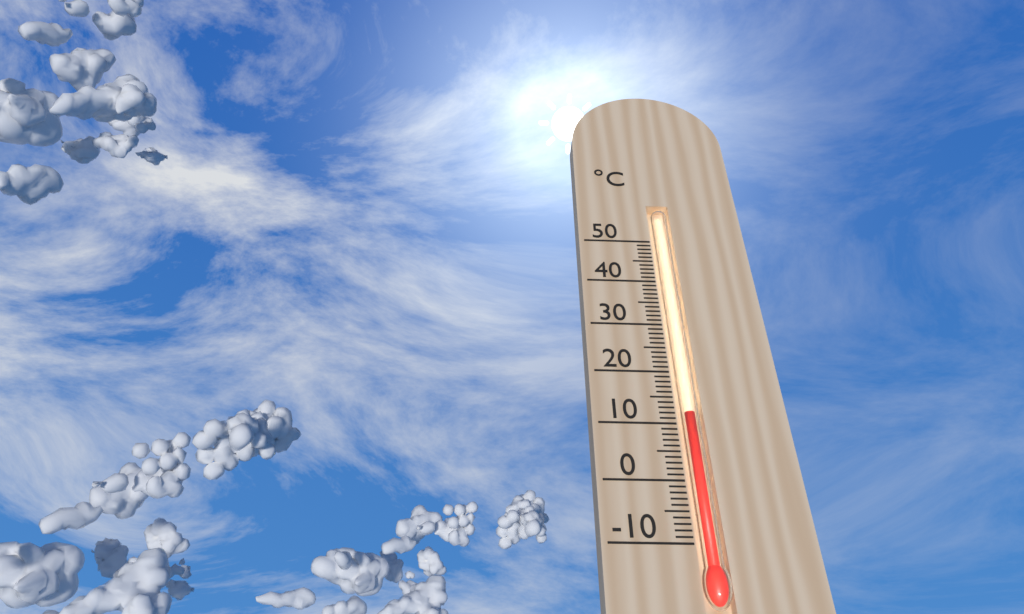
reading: 12 °C
